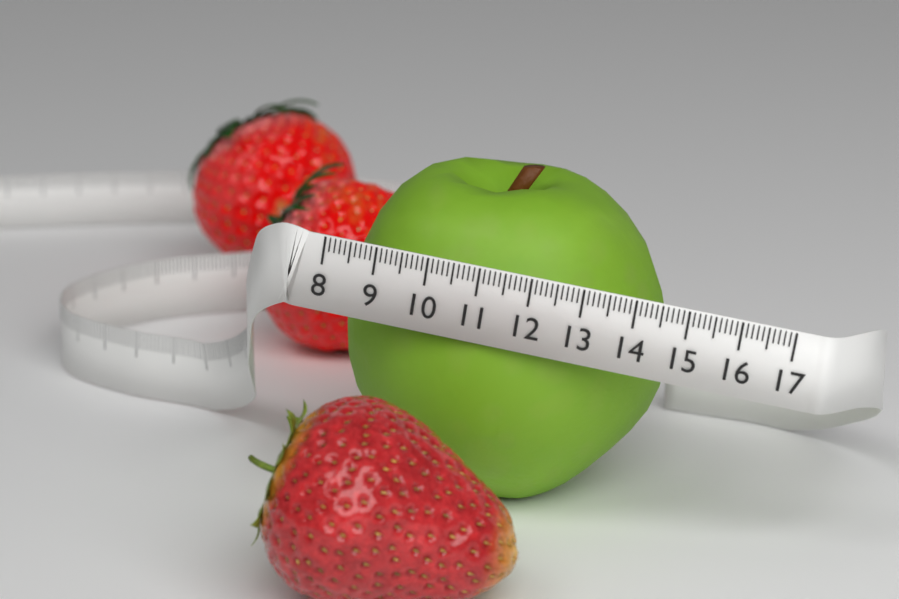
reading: 14.5 (no unit)
